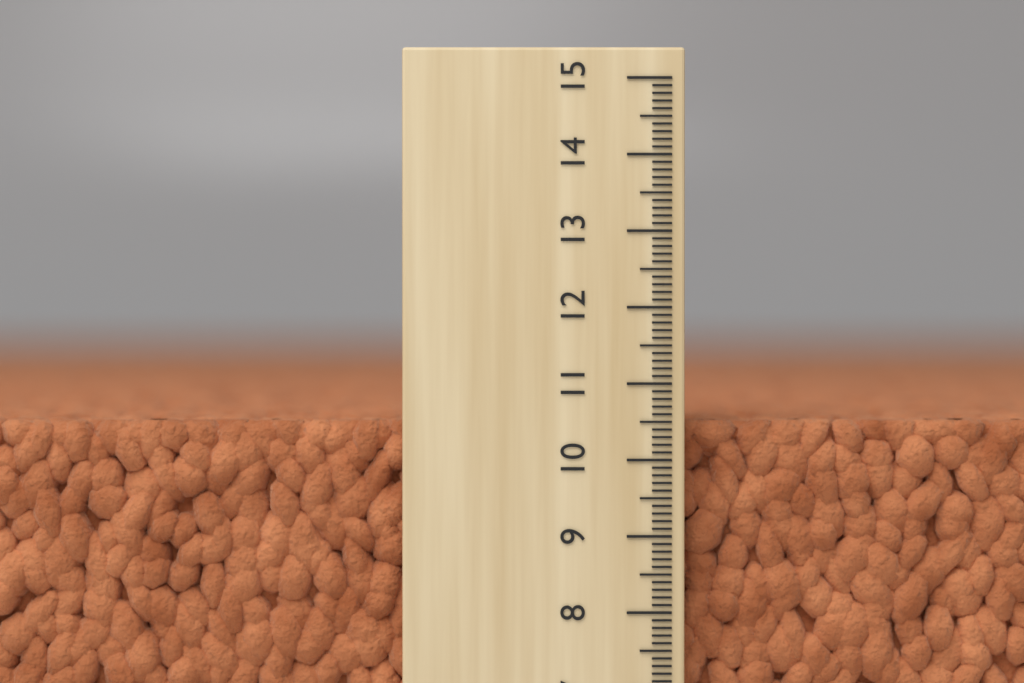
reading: 10.5 (no unit)
